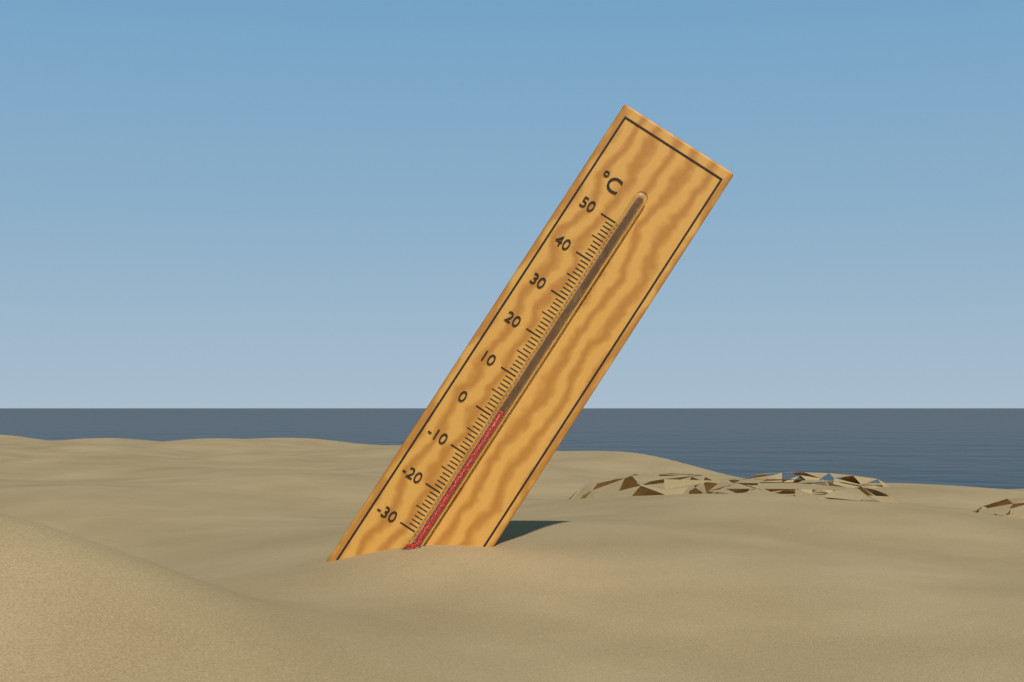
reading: 2 °C
